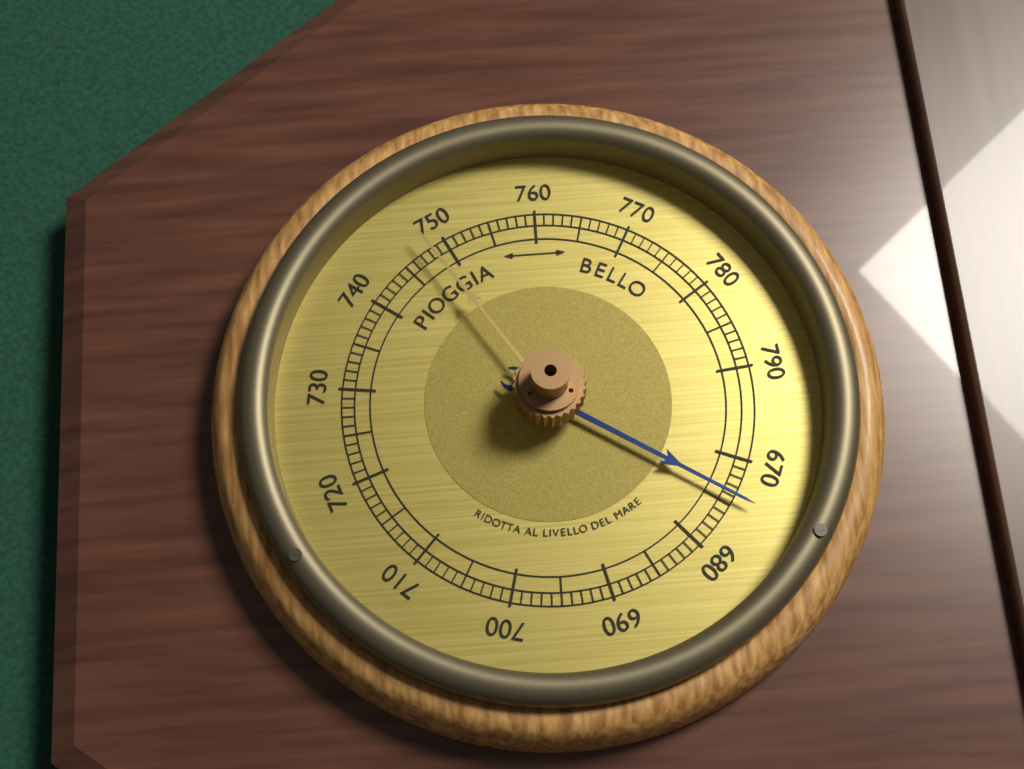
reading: 674 (no unit)
